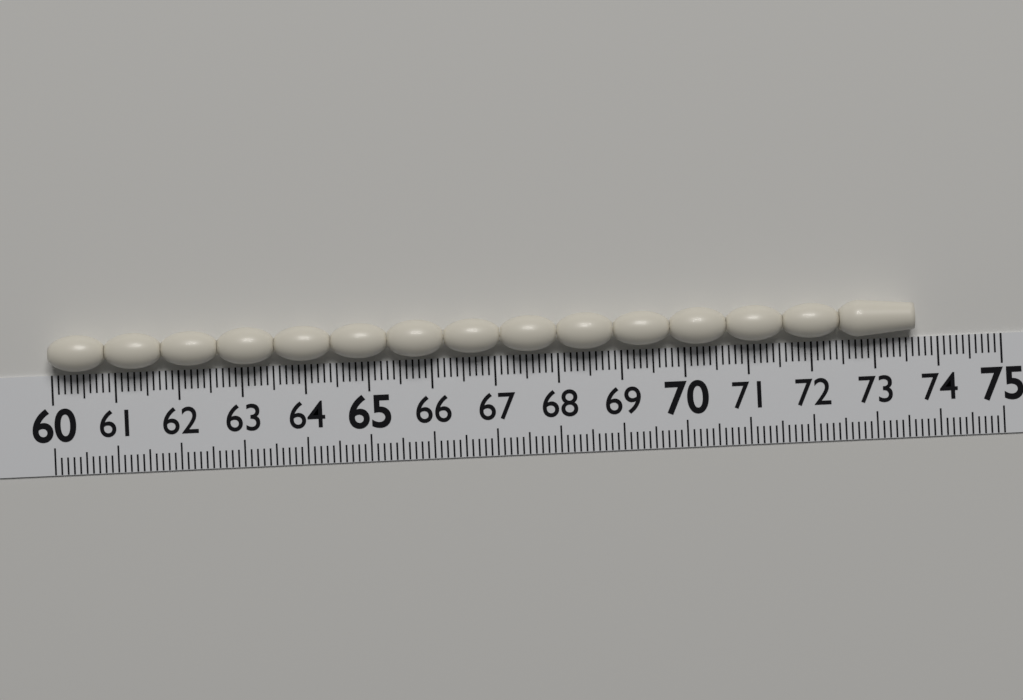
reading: 73.6 (no unit)
